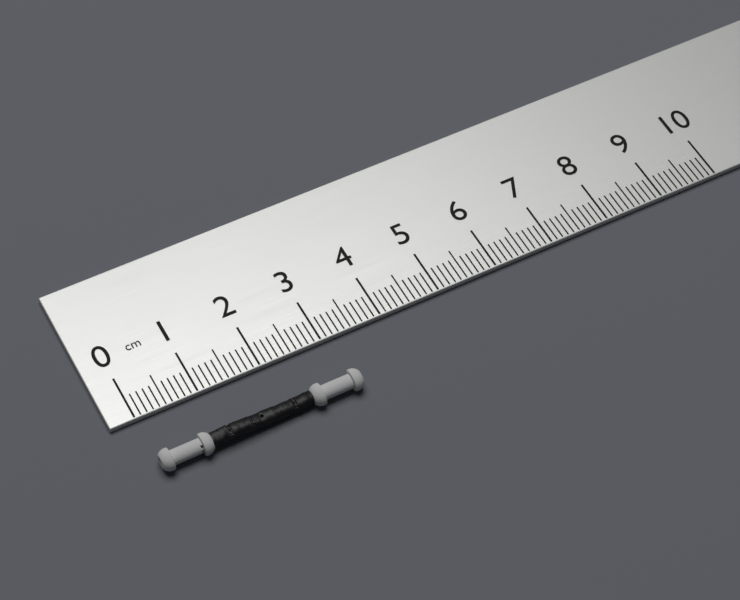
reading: 3.2 cm
